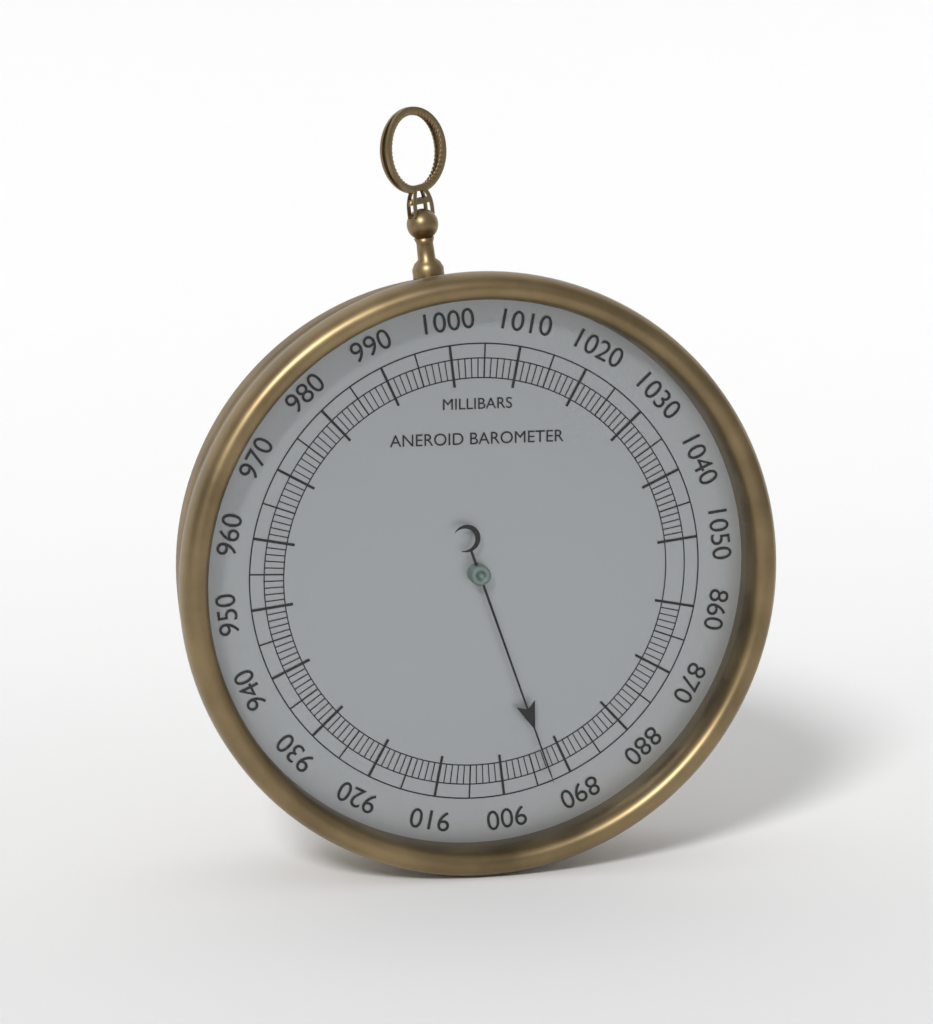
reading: 893 mbar
